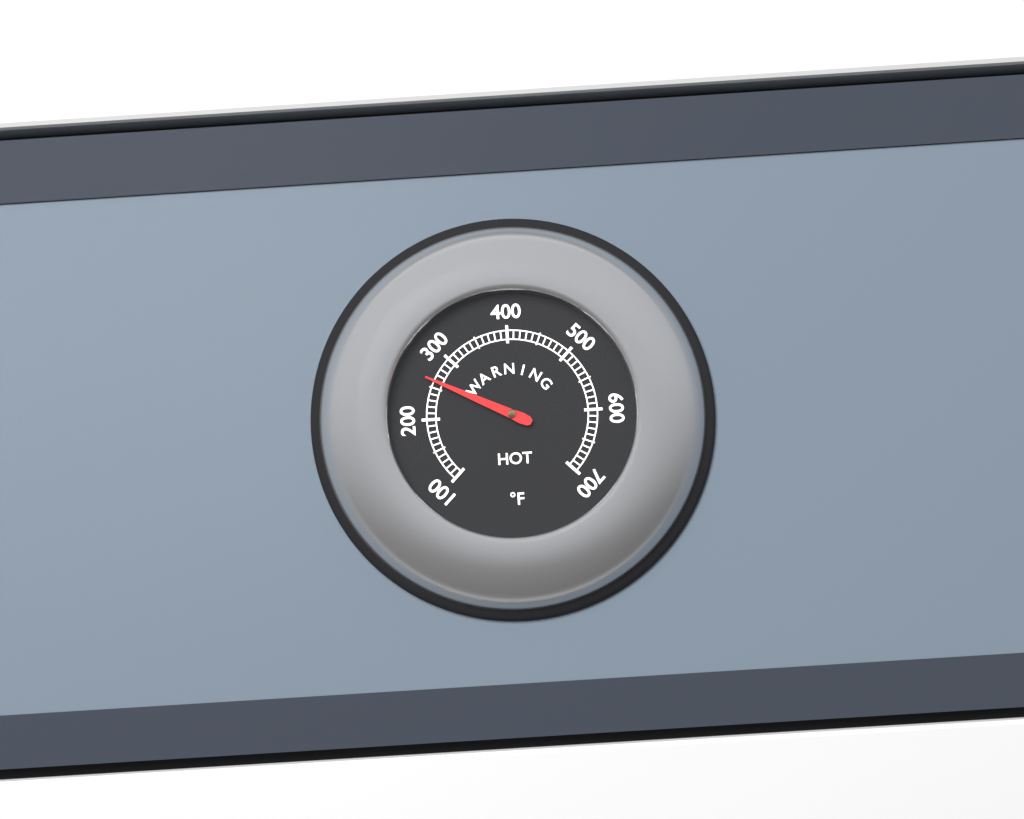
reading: 260 °F
